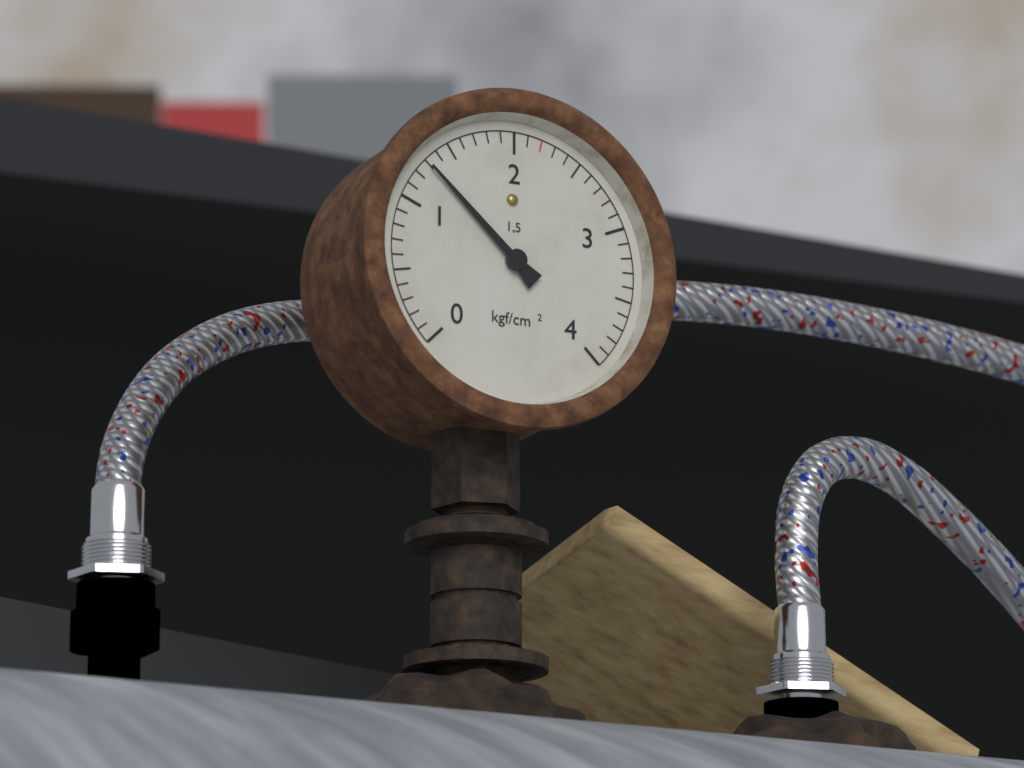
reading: 1.3 kgf/cm²
